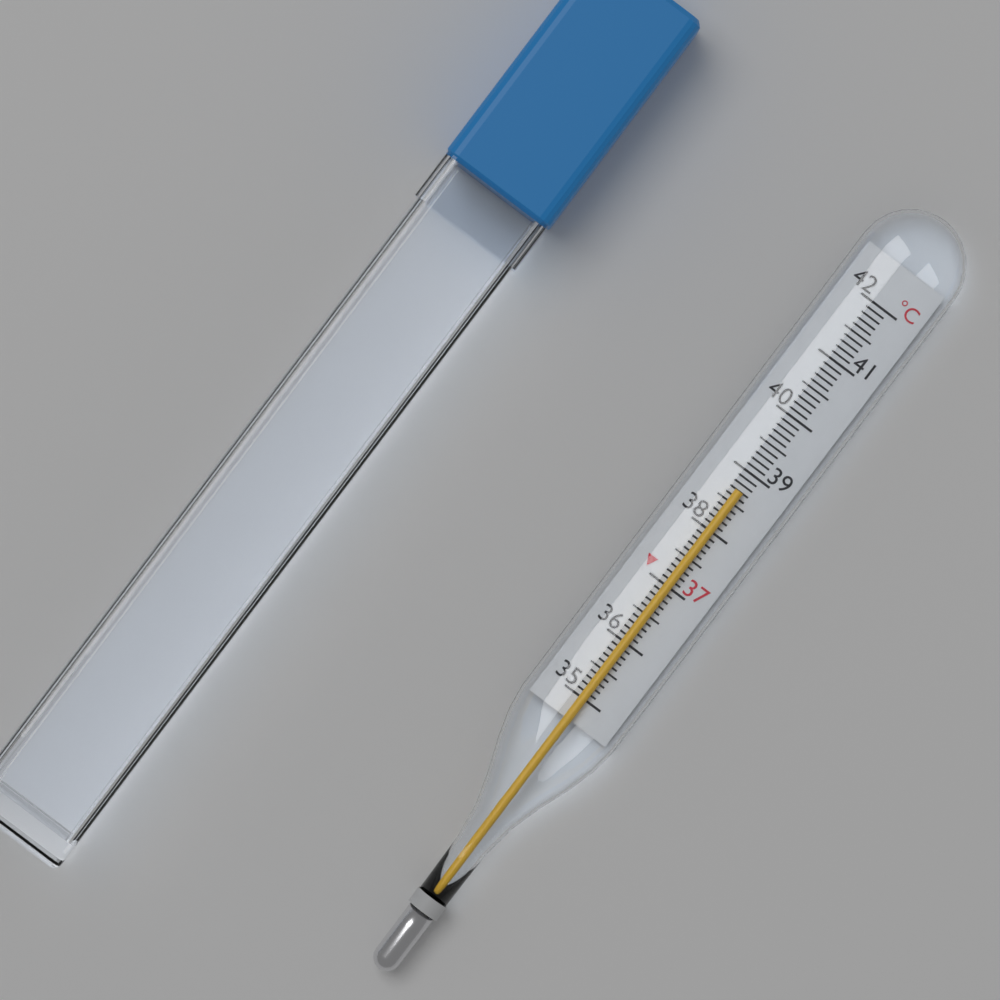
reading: 38.7 °C
